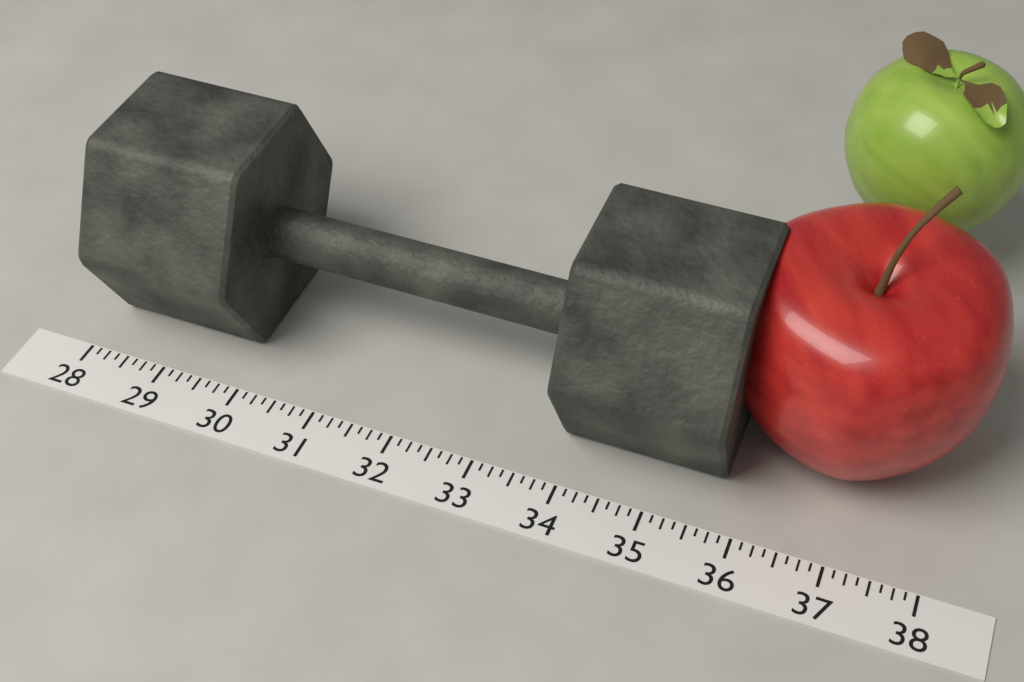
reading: 35.750 (no unit)
